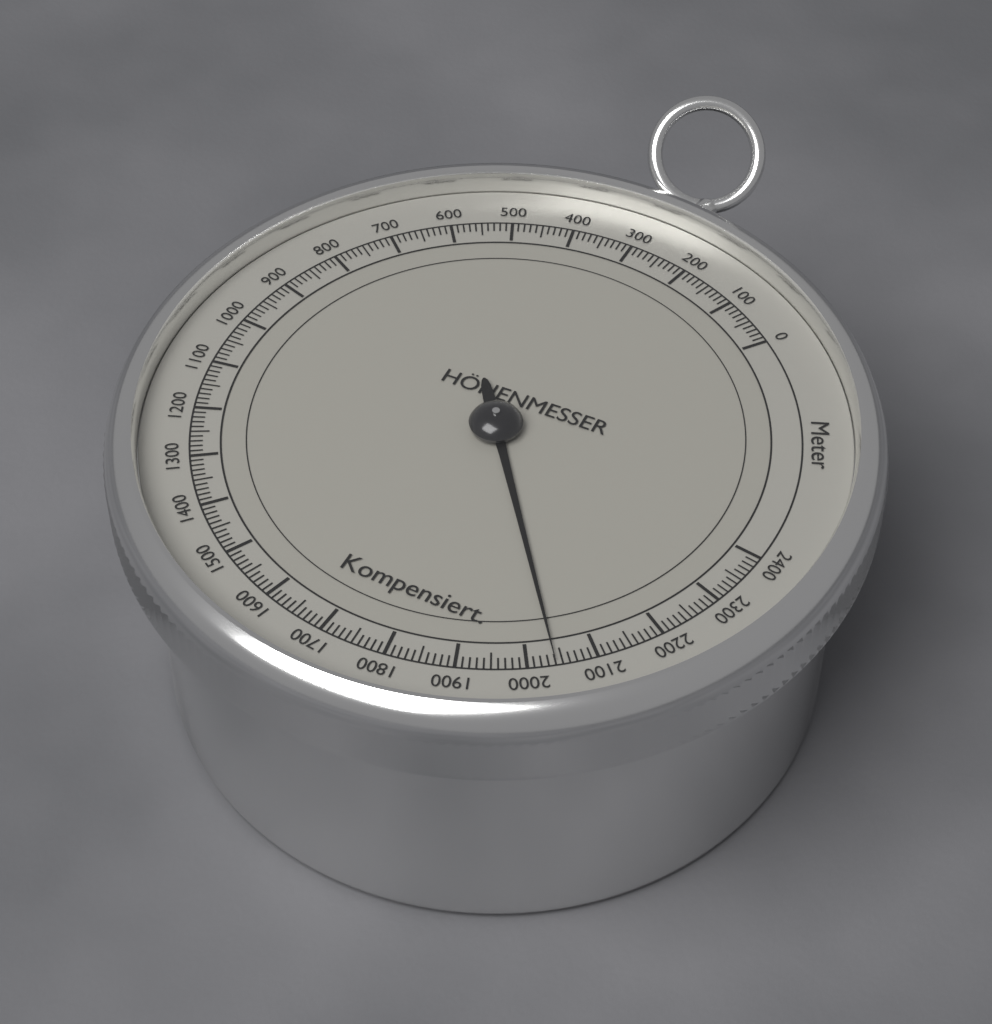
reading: 2040 m
